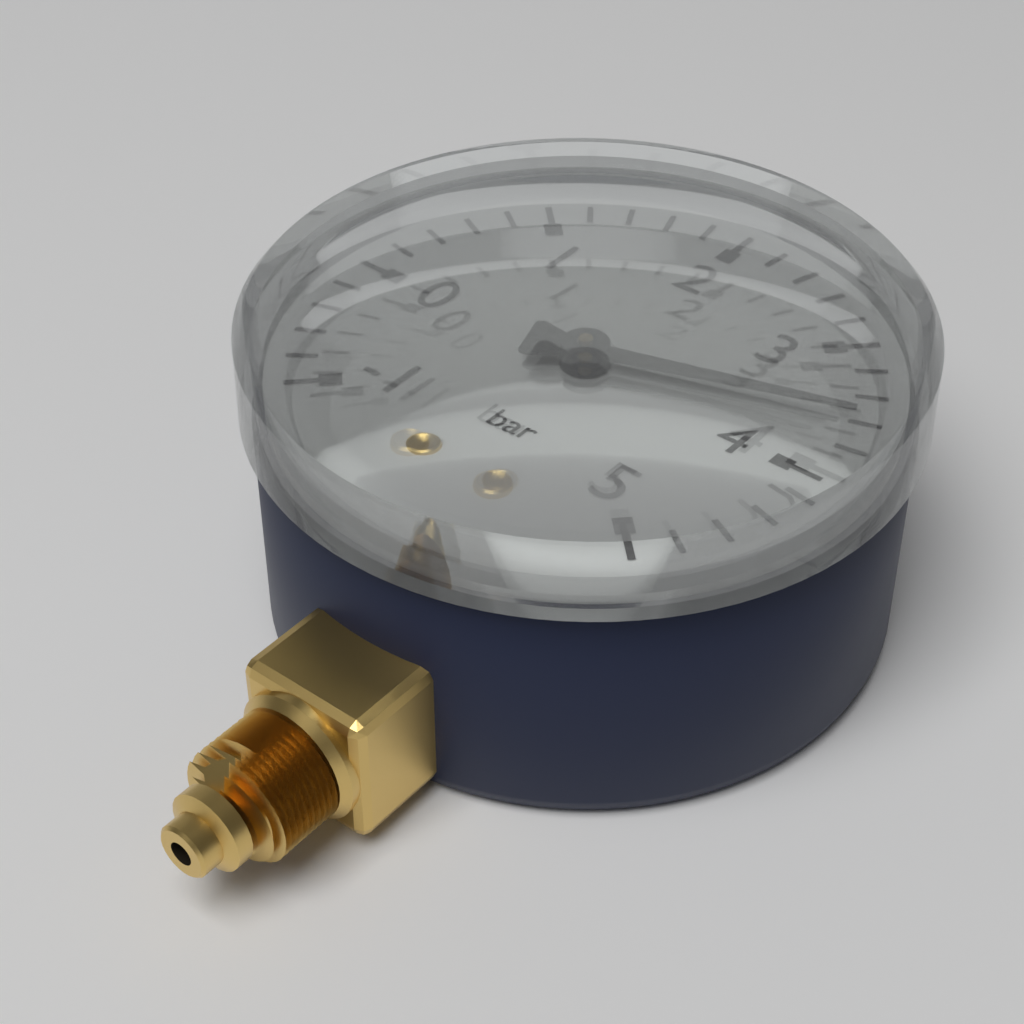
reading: 3.6 bar
